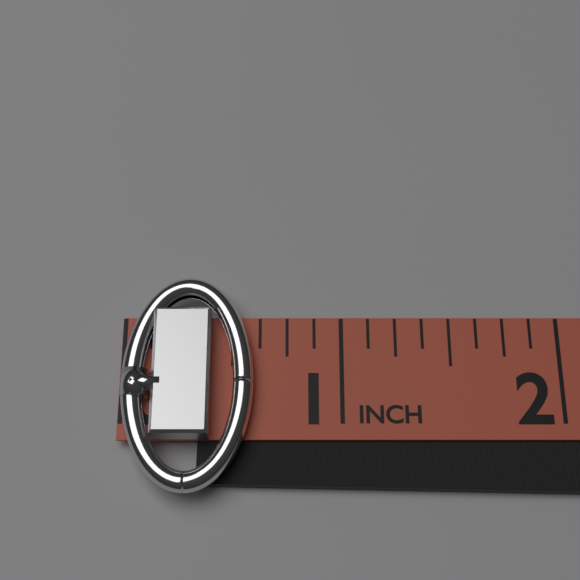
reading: 0.600 in
